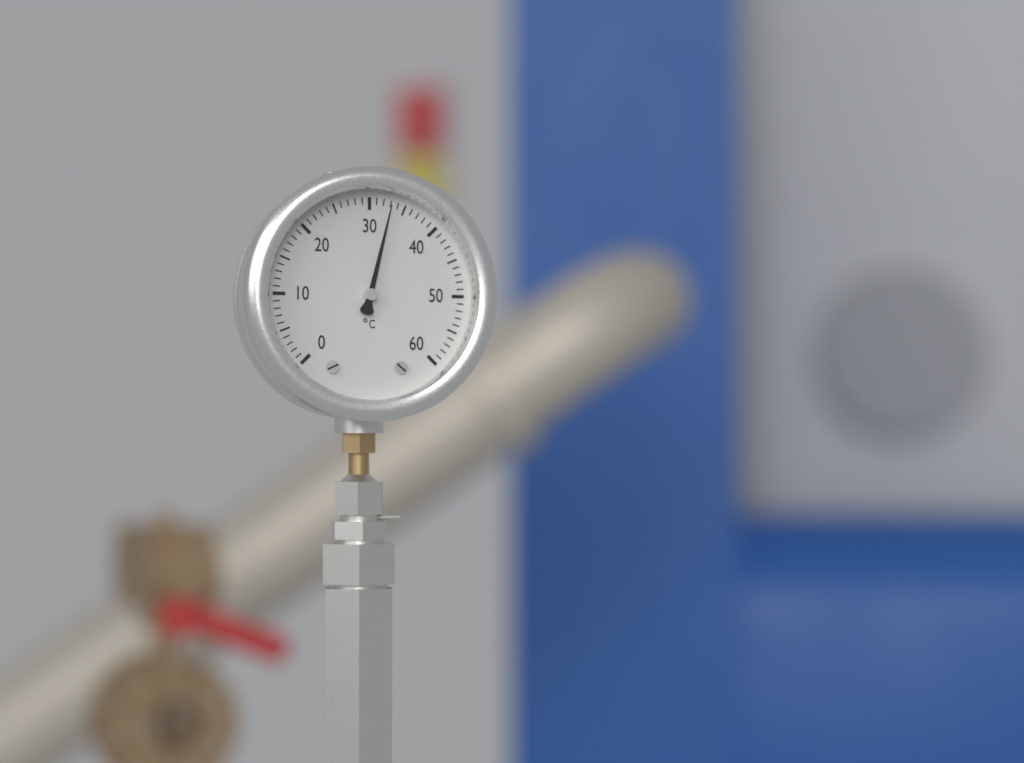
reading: 33 °C
